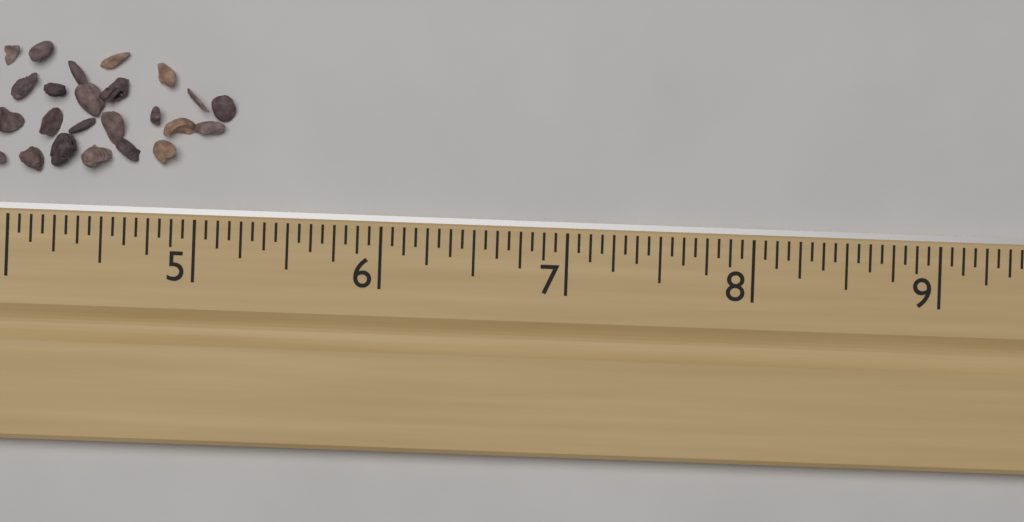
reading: 5.1875 in
